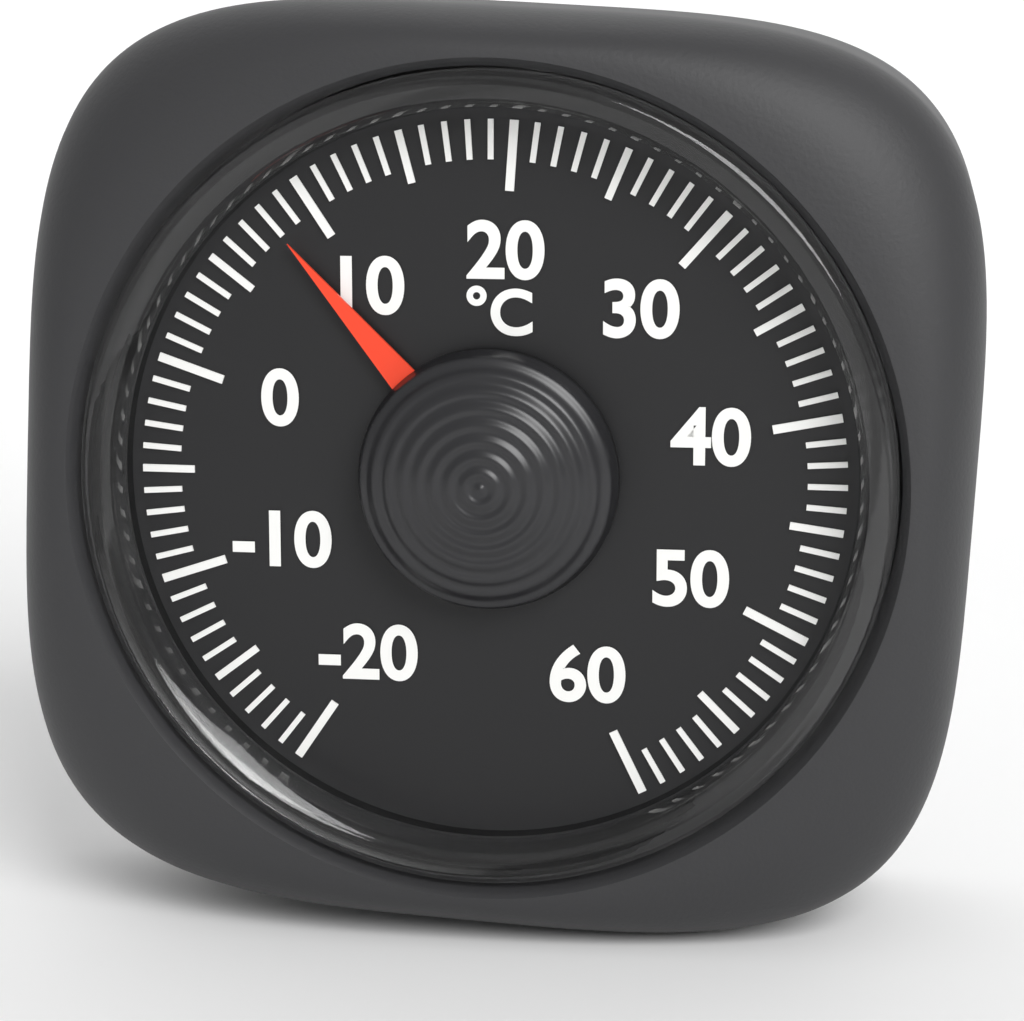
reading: 8 °C
